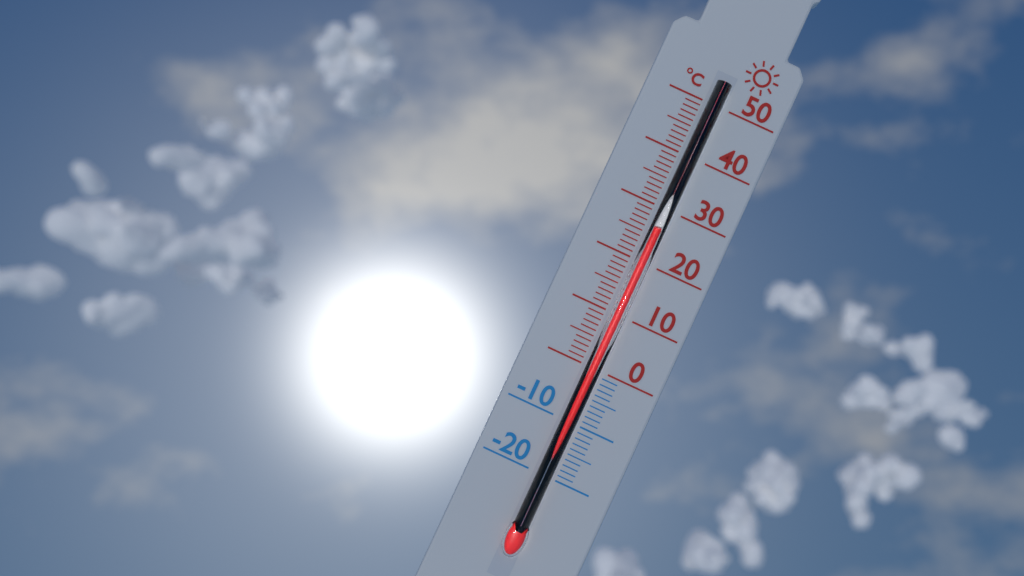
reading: 26 °C
